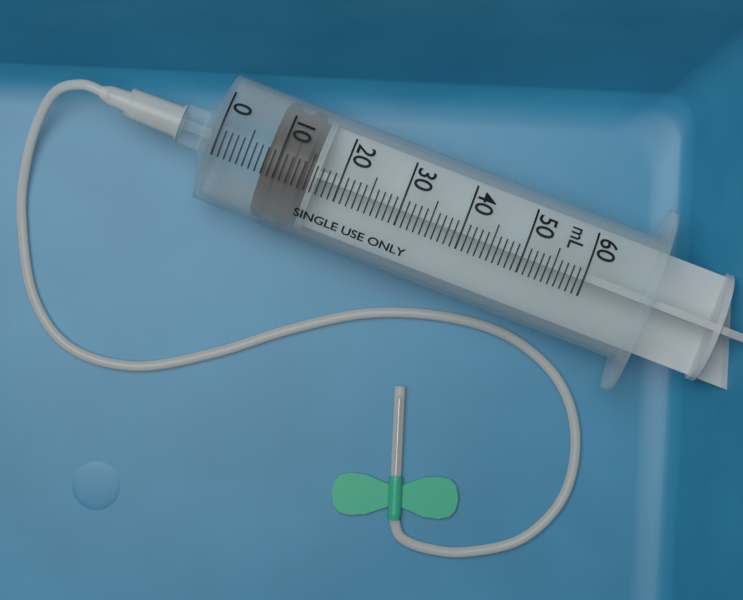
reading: 8 mL
